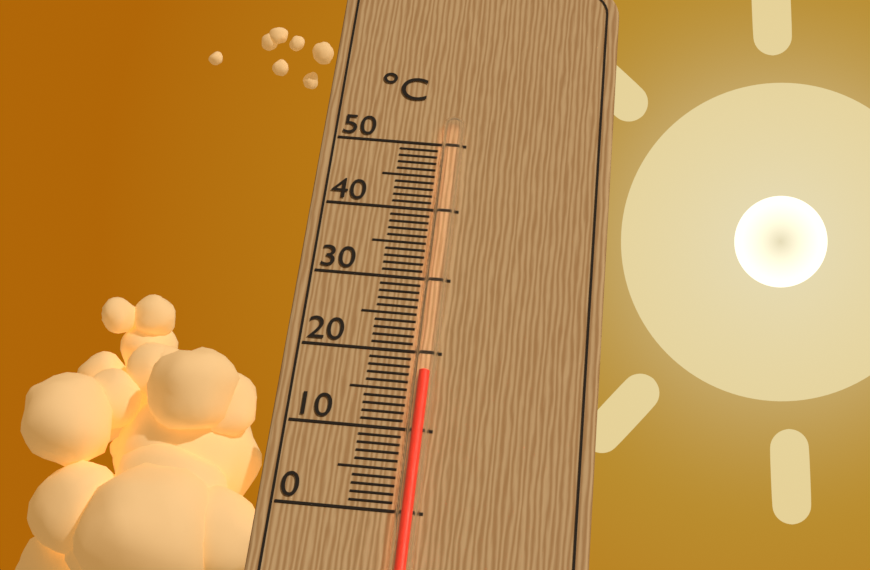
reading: 17 °C
